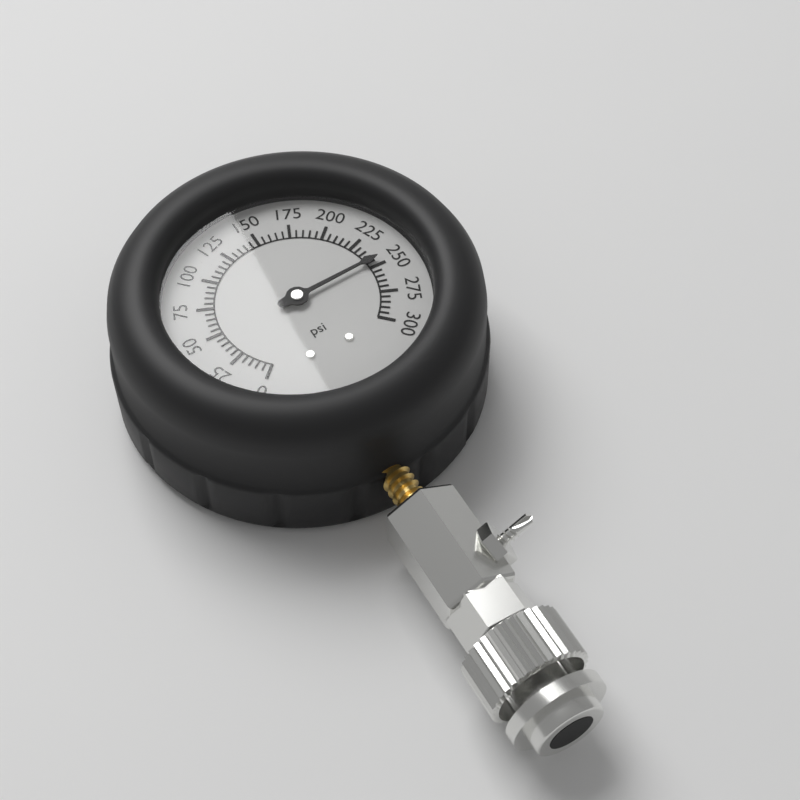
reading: 245 psi
